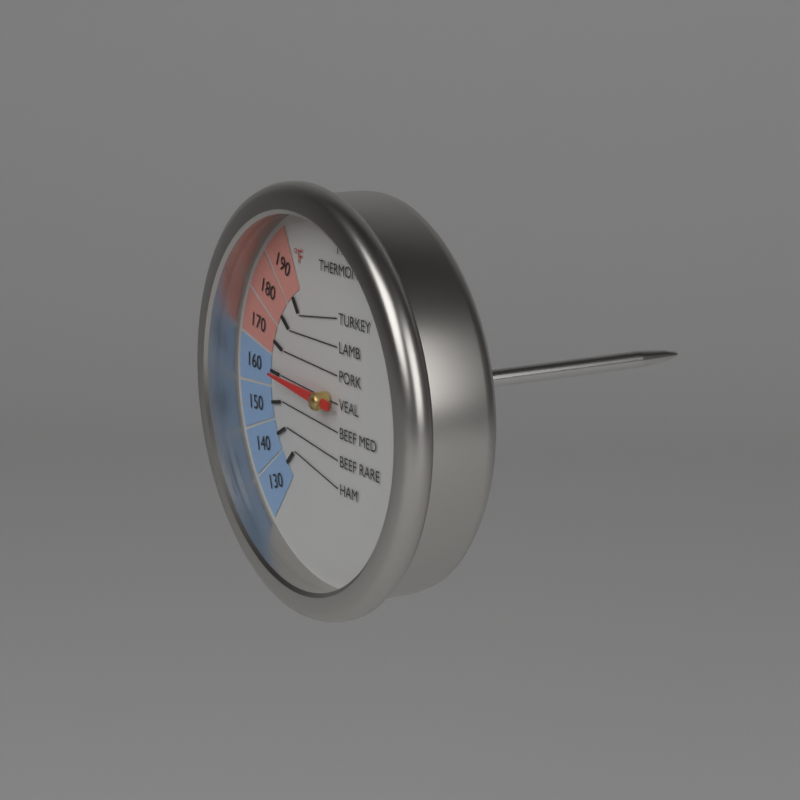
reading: 160 °F
